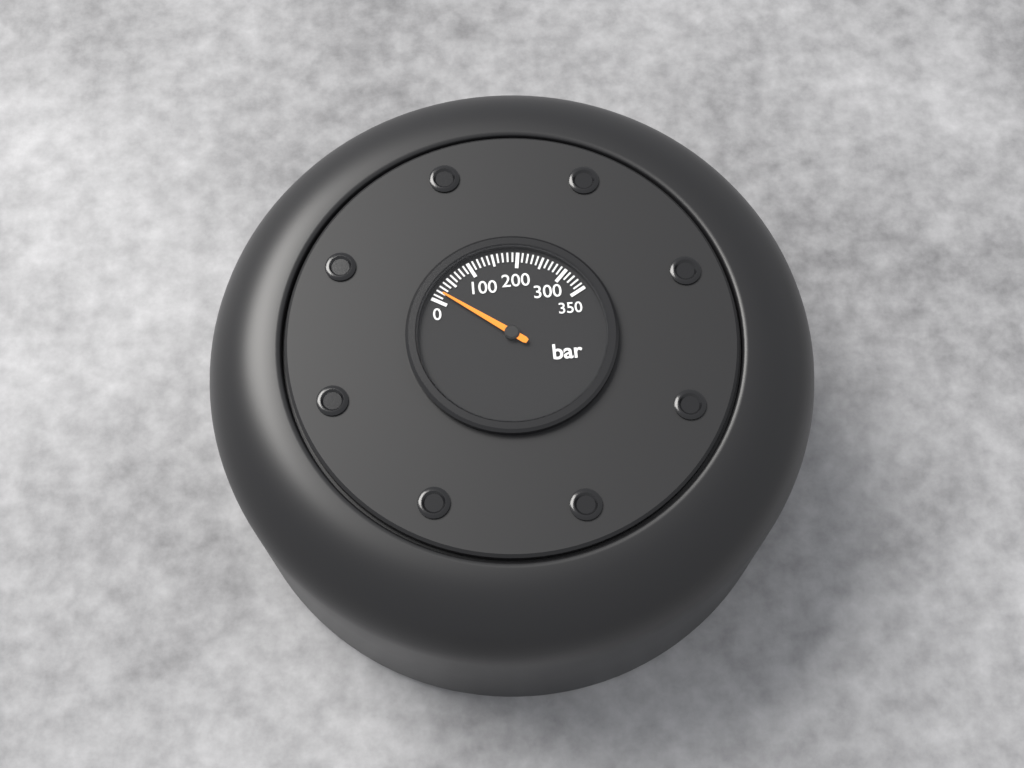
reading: 20 bar
